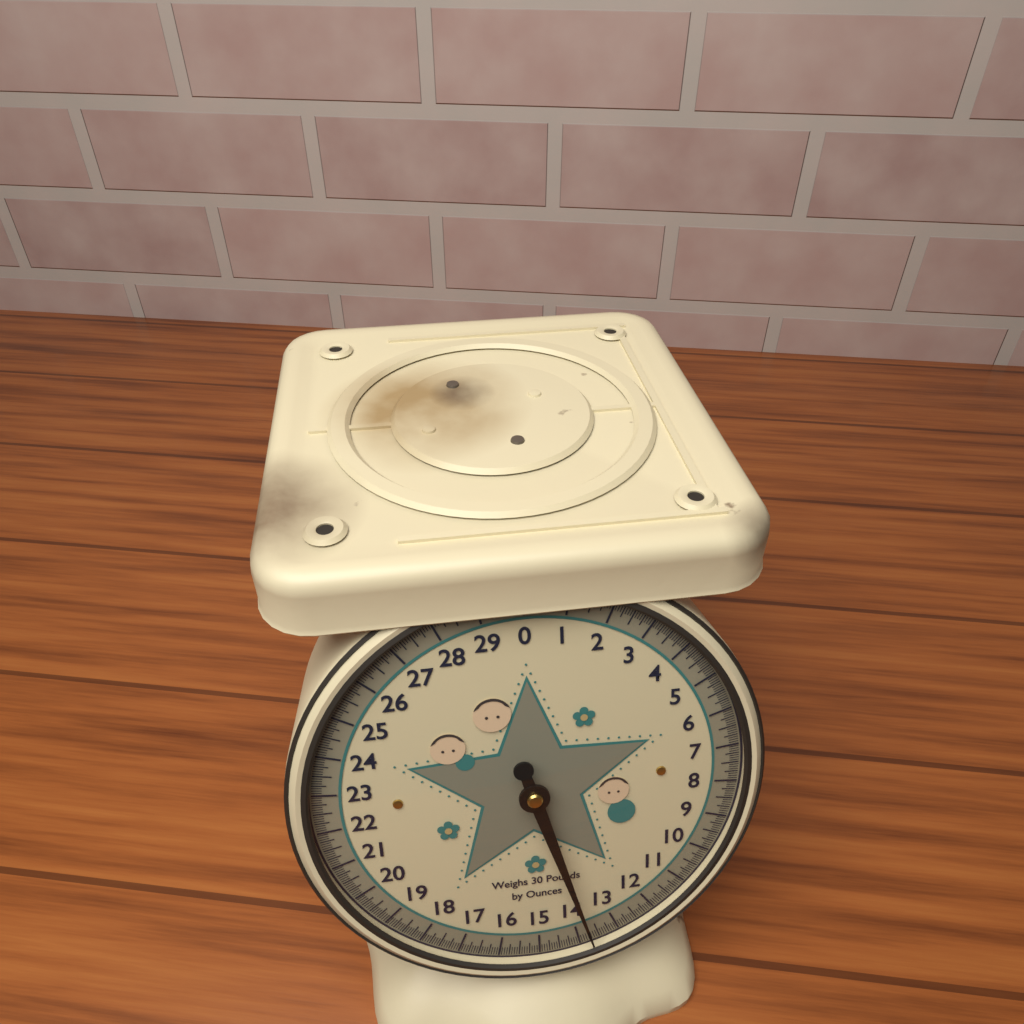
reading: 13.6875 lb
